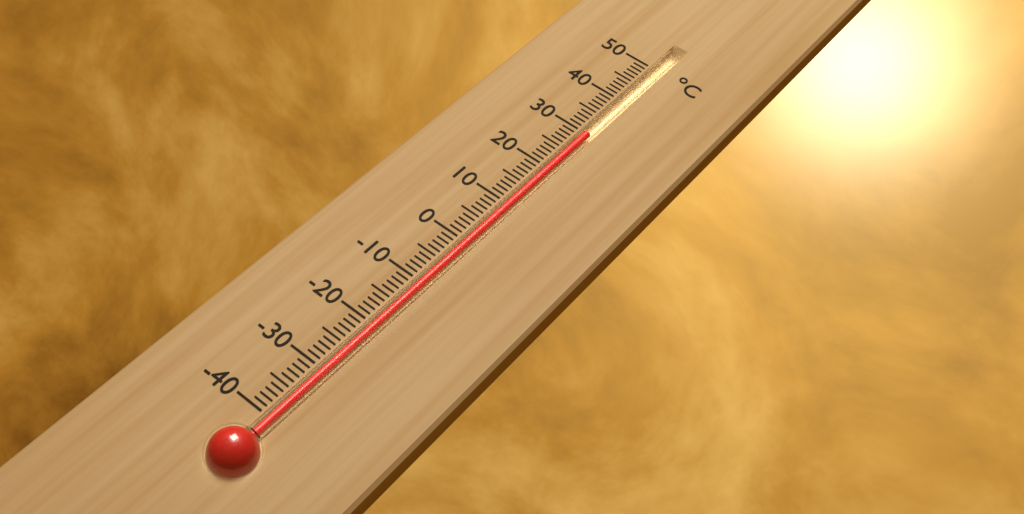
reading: 30 °C
